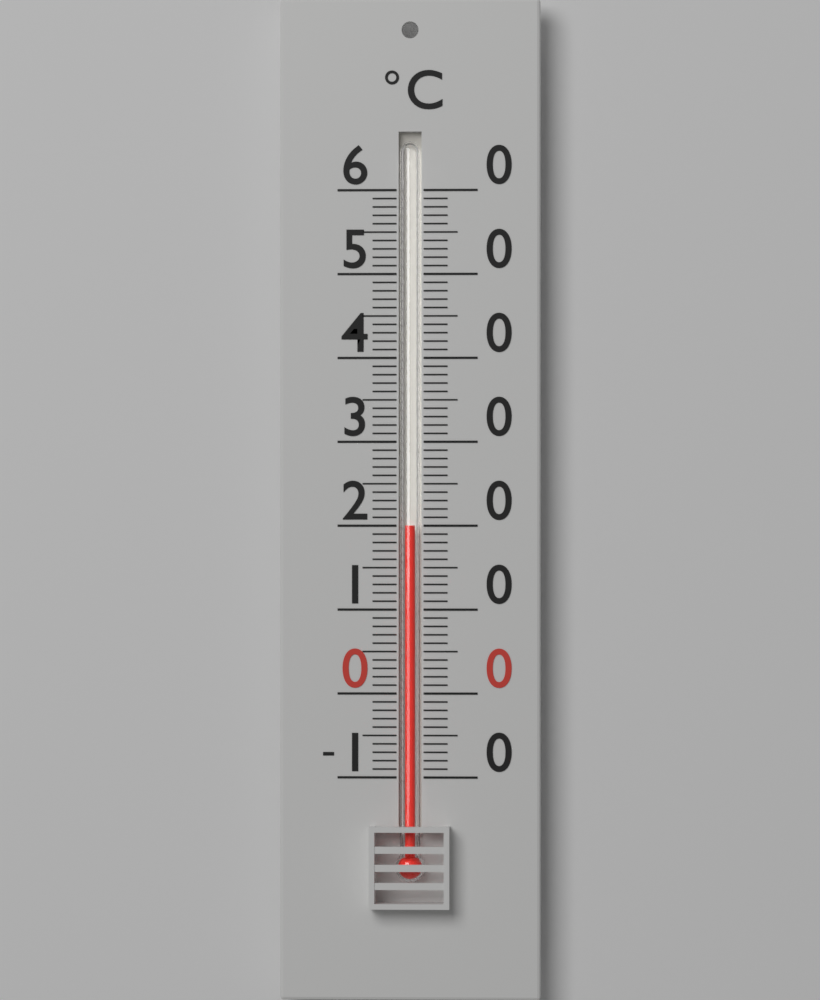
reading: 20 °C
